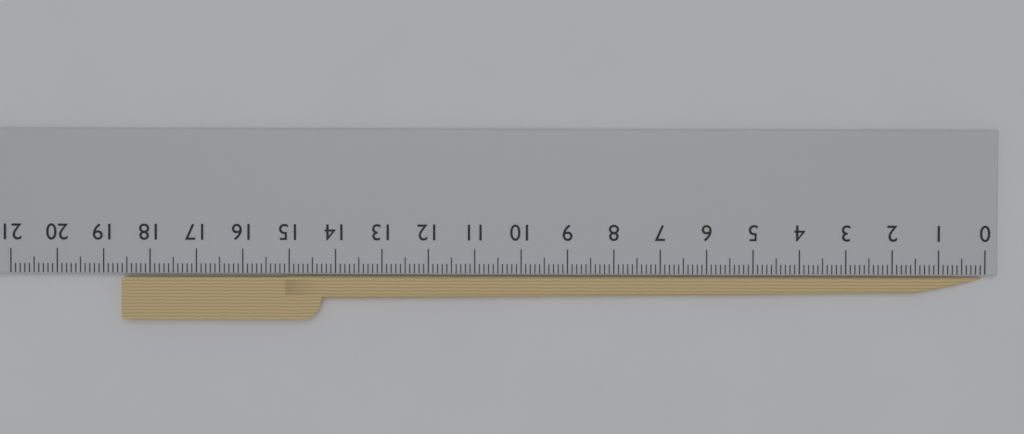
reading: 18.6 cm
